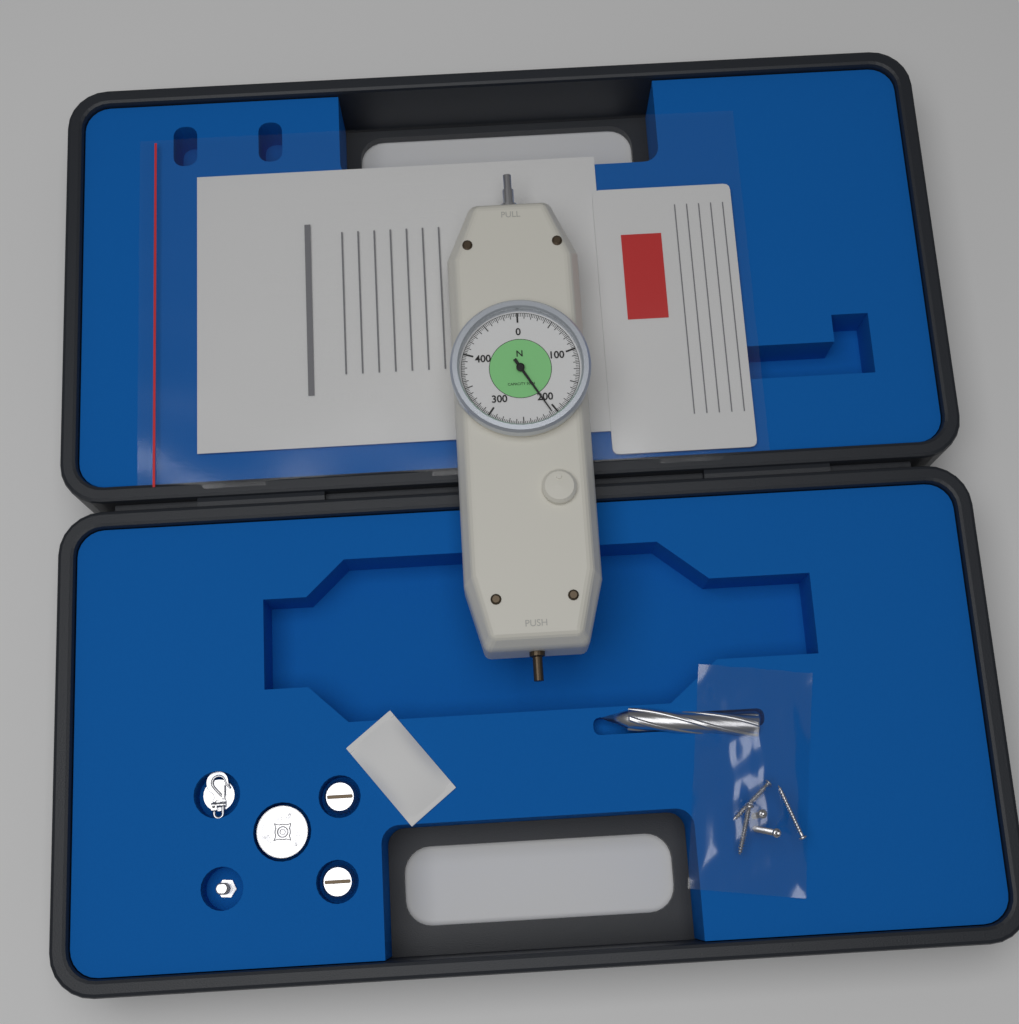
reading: 207.5 N
